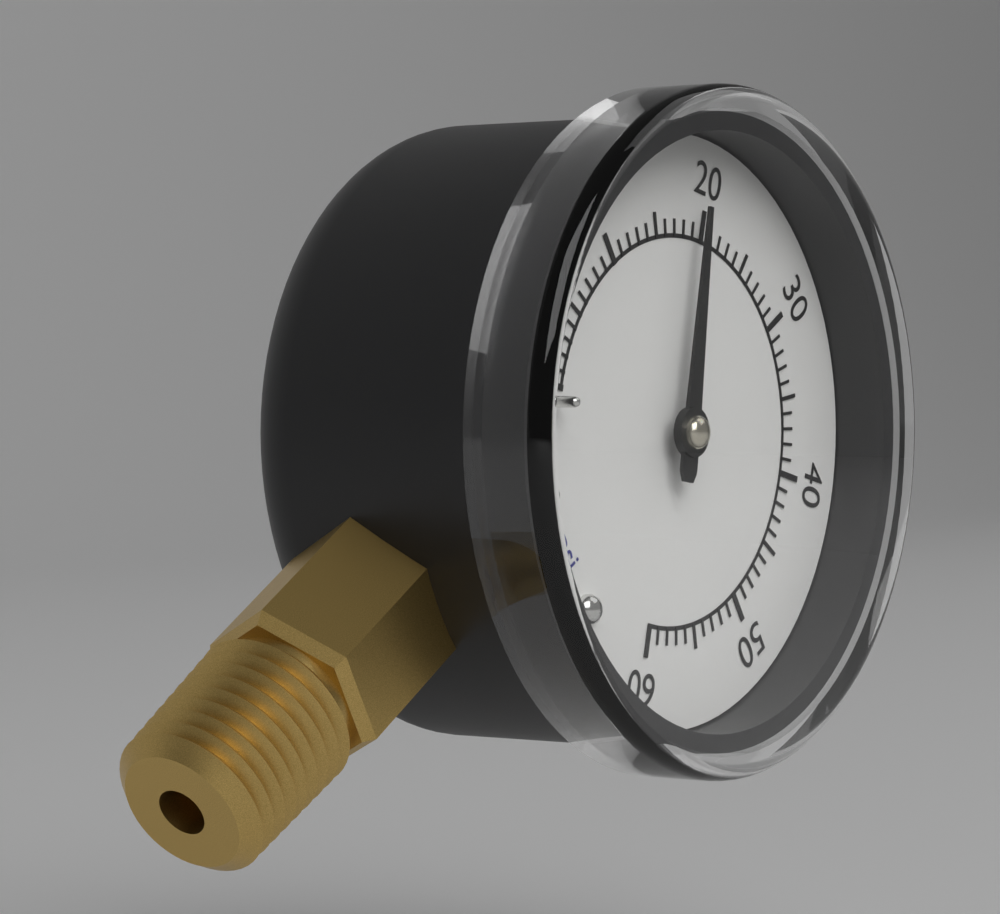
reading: 19 psi
